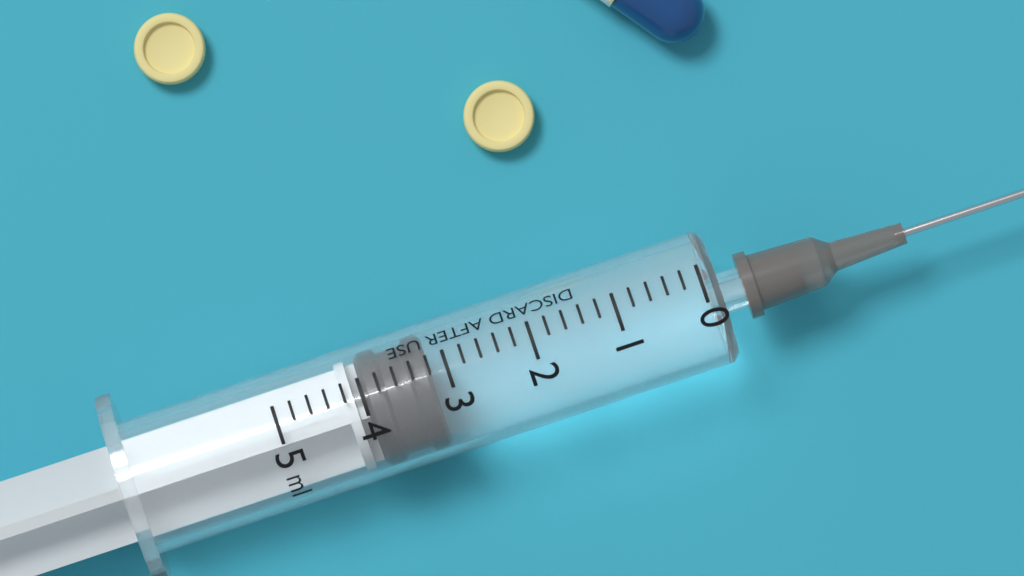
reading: 3.2 ml
